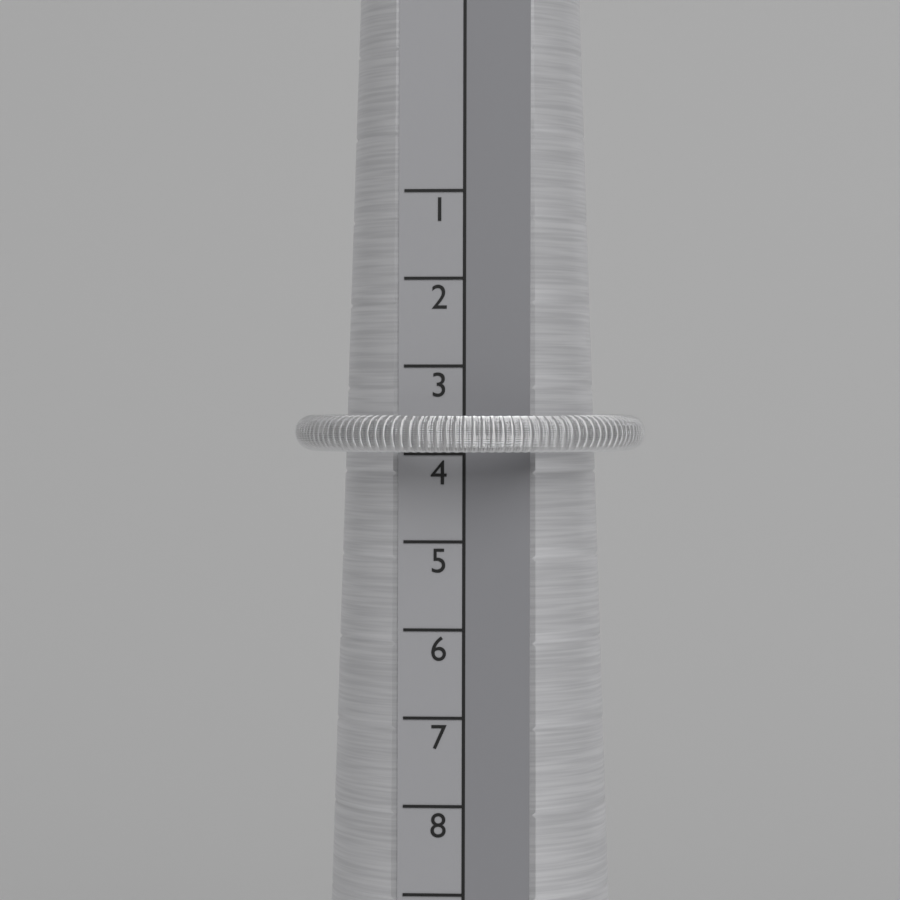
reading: 4 (no unit)
